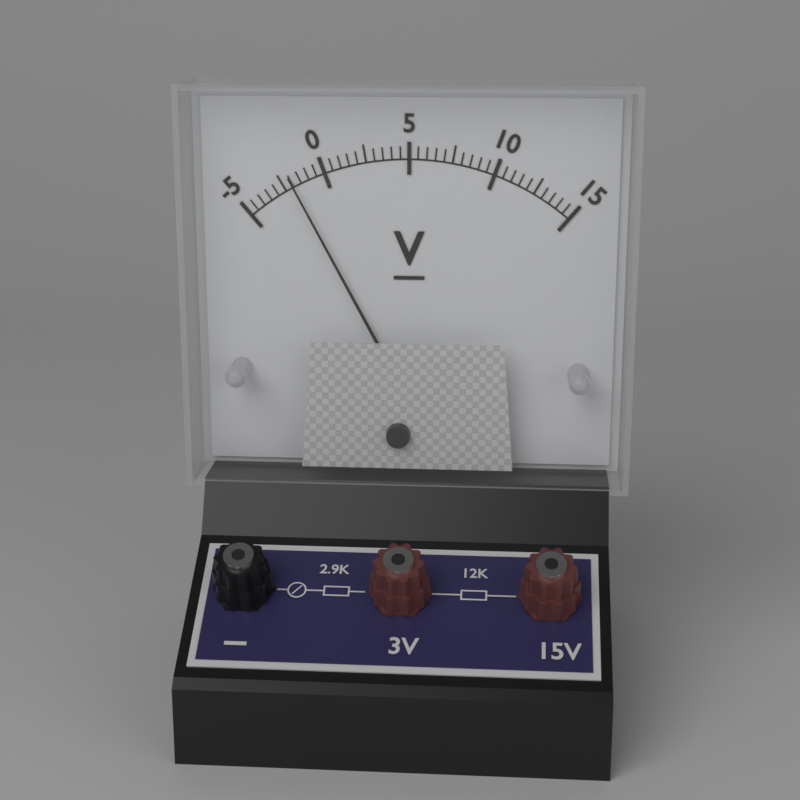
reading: -2.0 V
